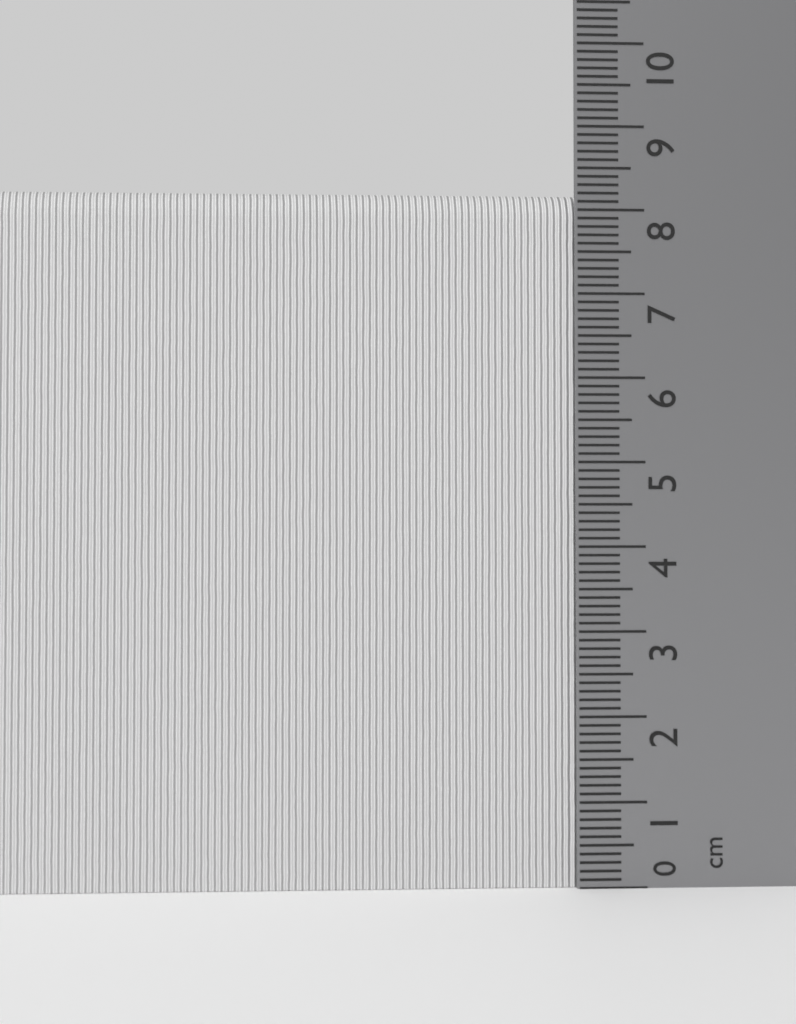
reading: 8.2 cm
